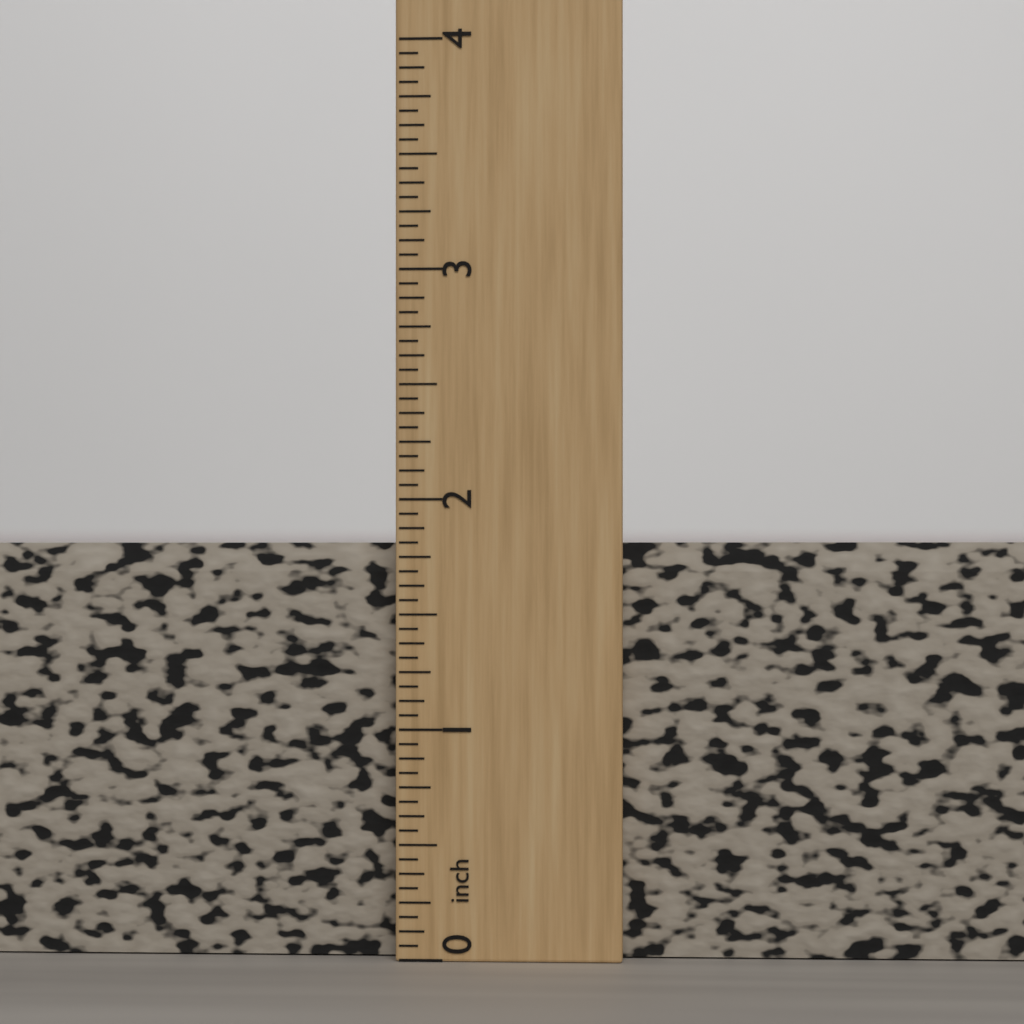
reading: 1.8125 inch
